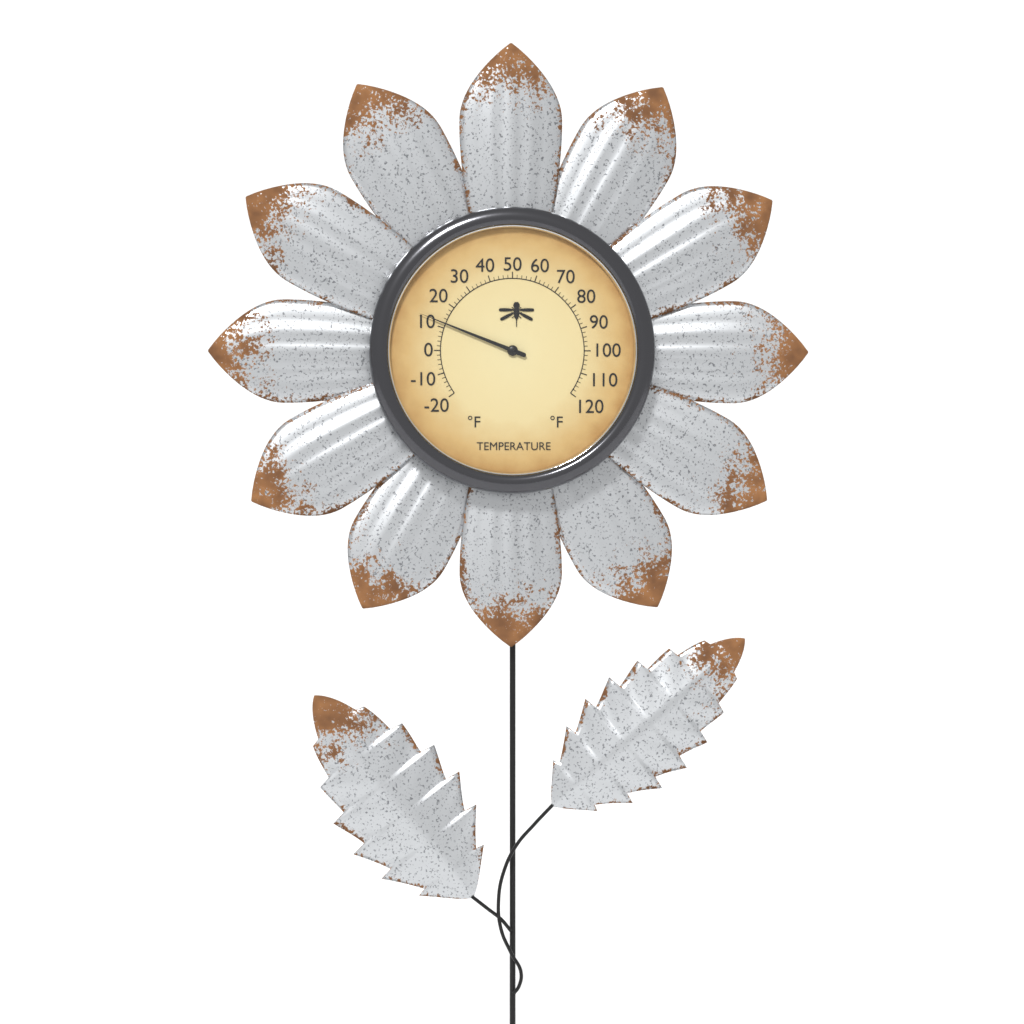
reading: 12 °F
